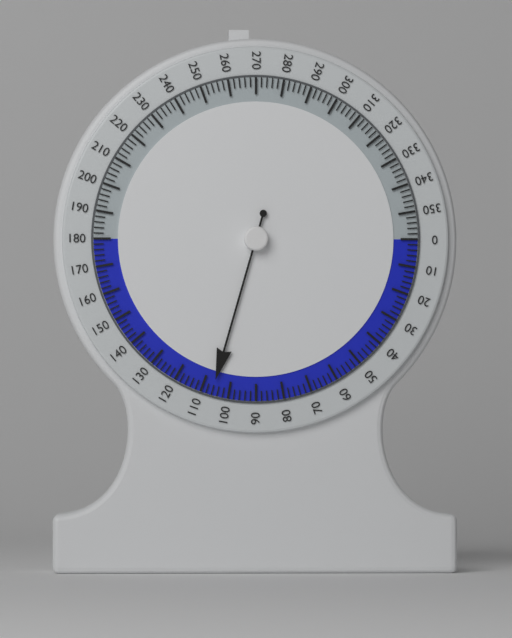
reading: 106 (no unit)
